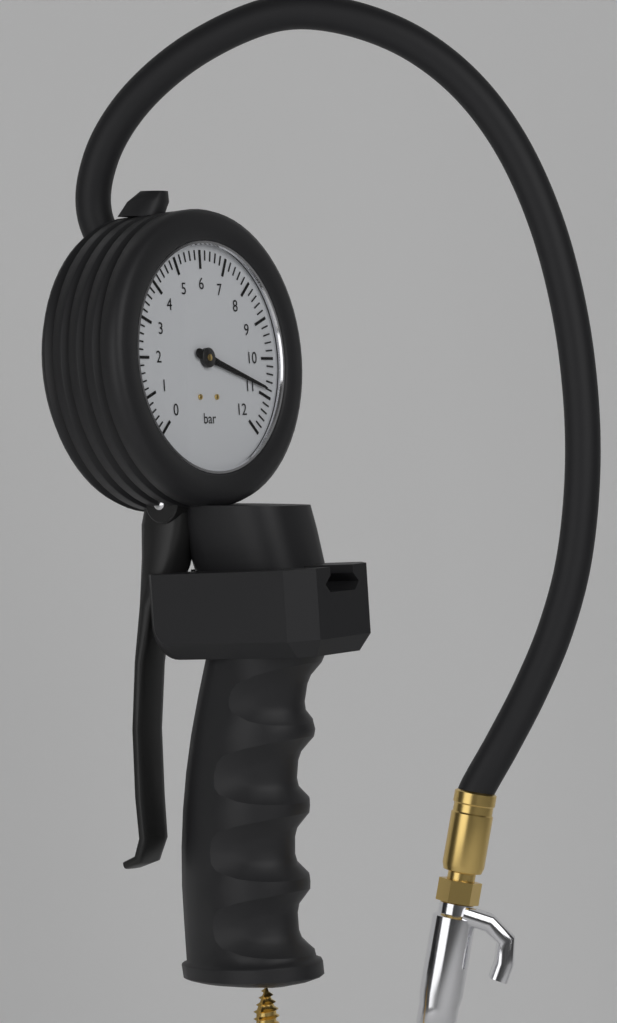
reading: 10.8 bar
